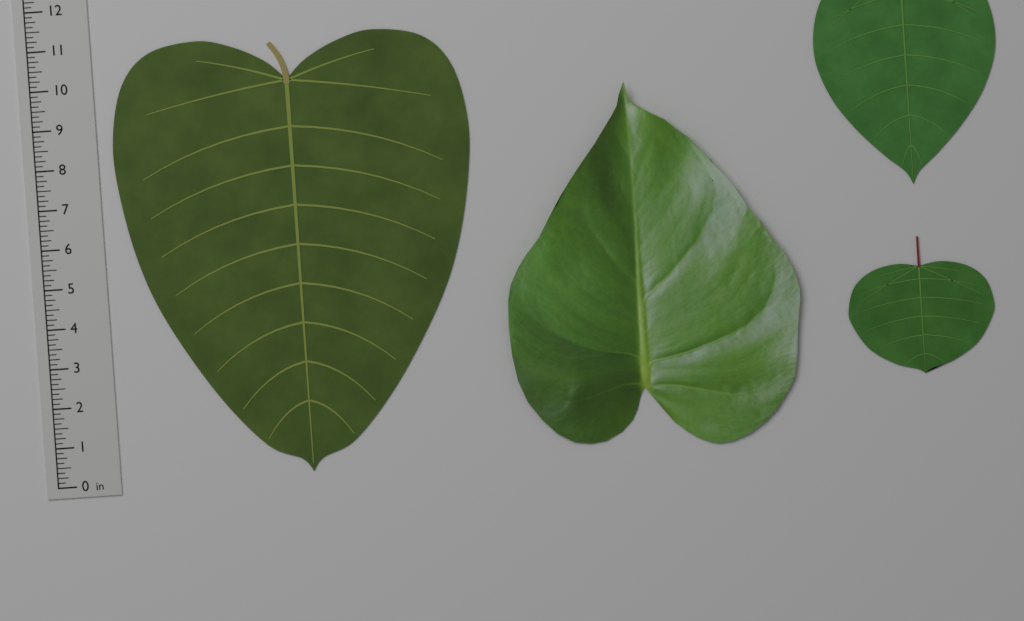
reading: 11.000 in
